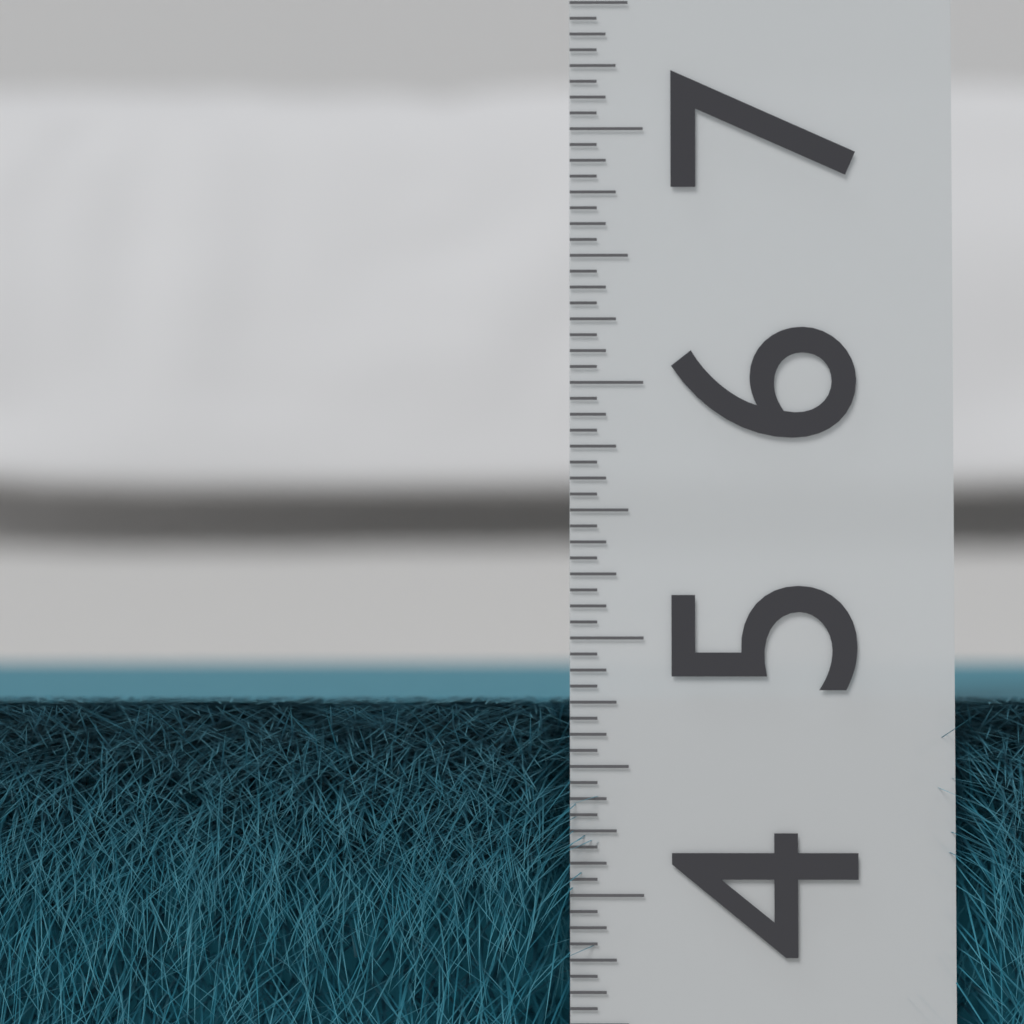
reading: 4.7500 (no unit)
